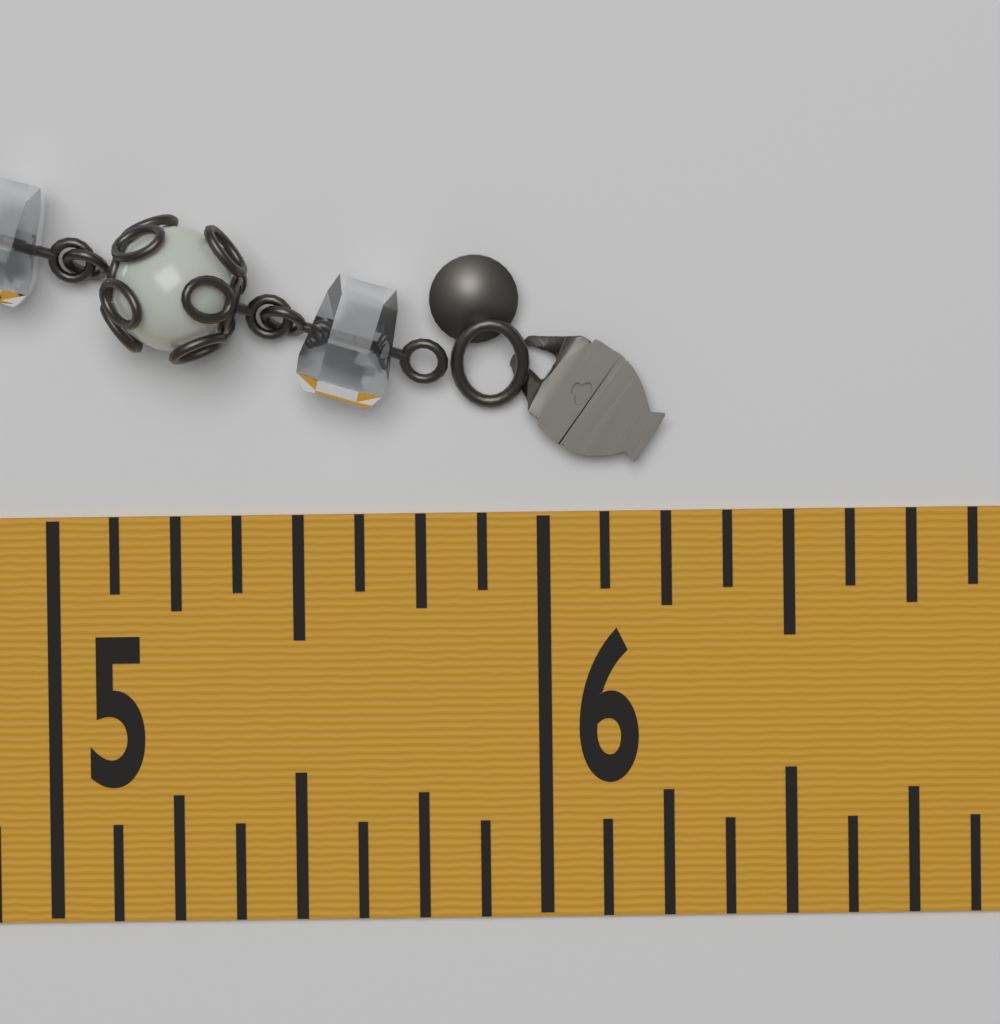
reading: 6.250 in
